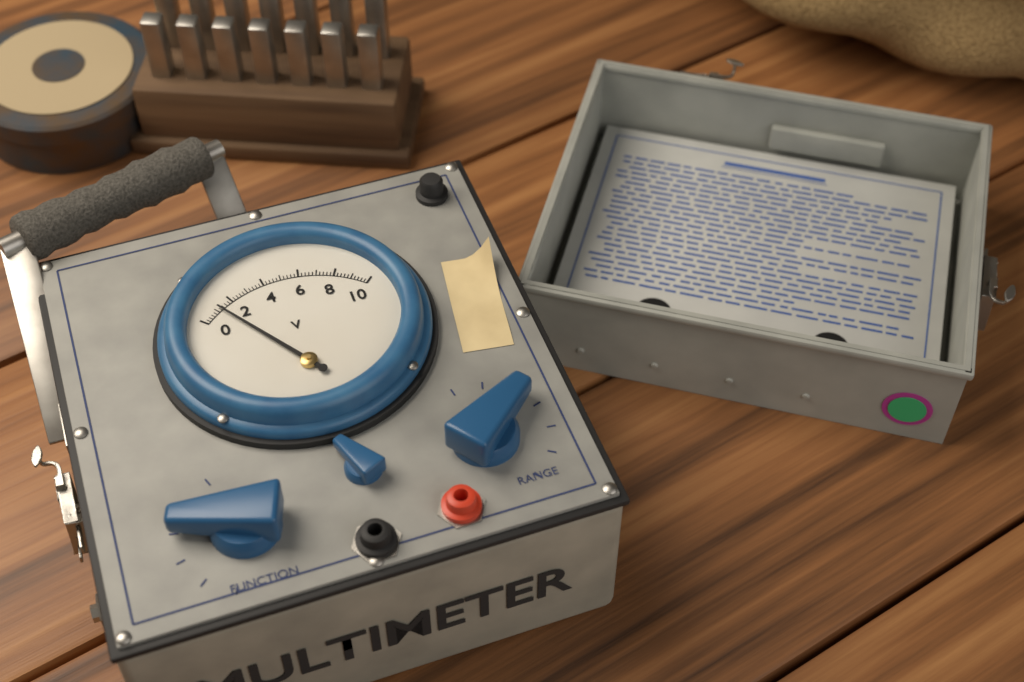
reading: 1.2 V
